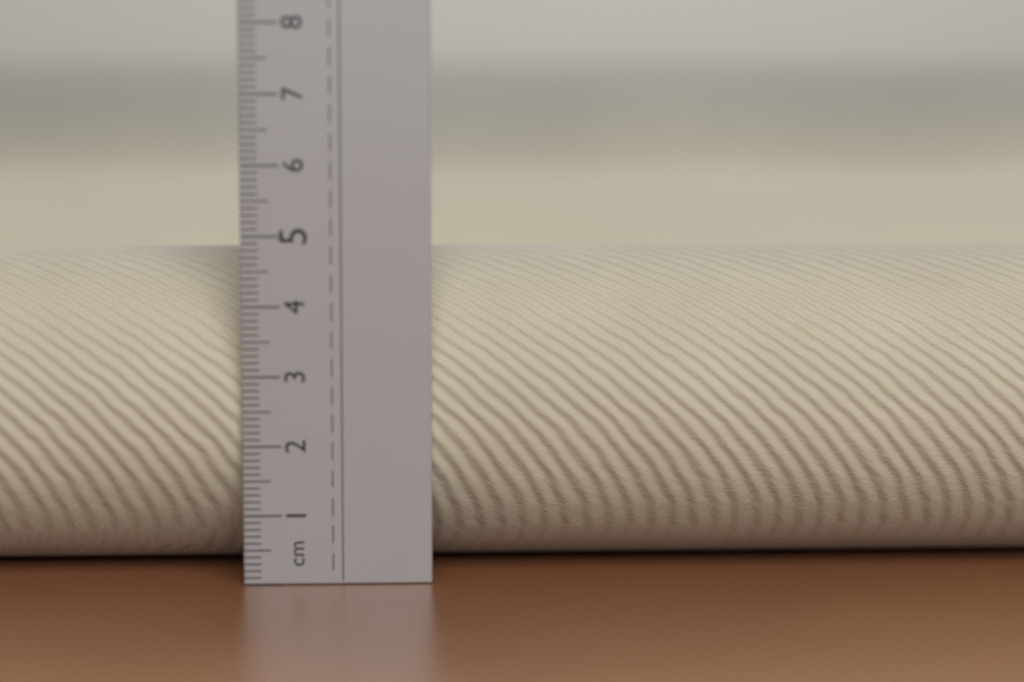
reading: 4.7 cm
